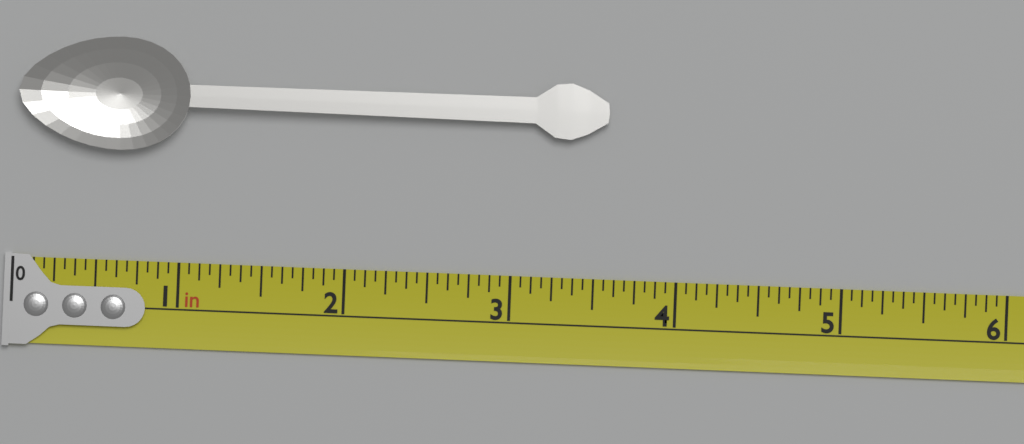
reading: 3.5625 in
